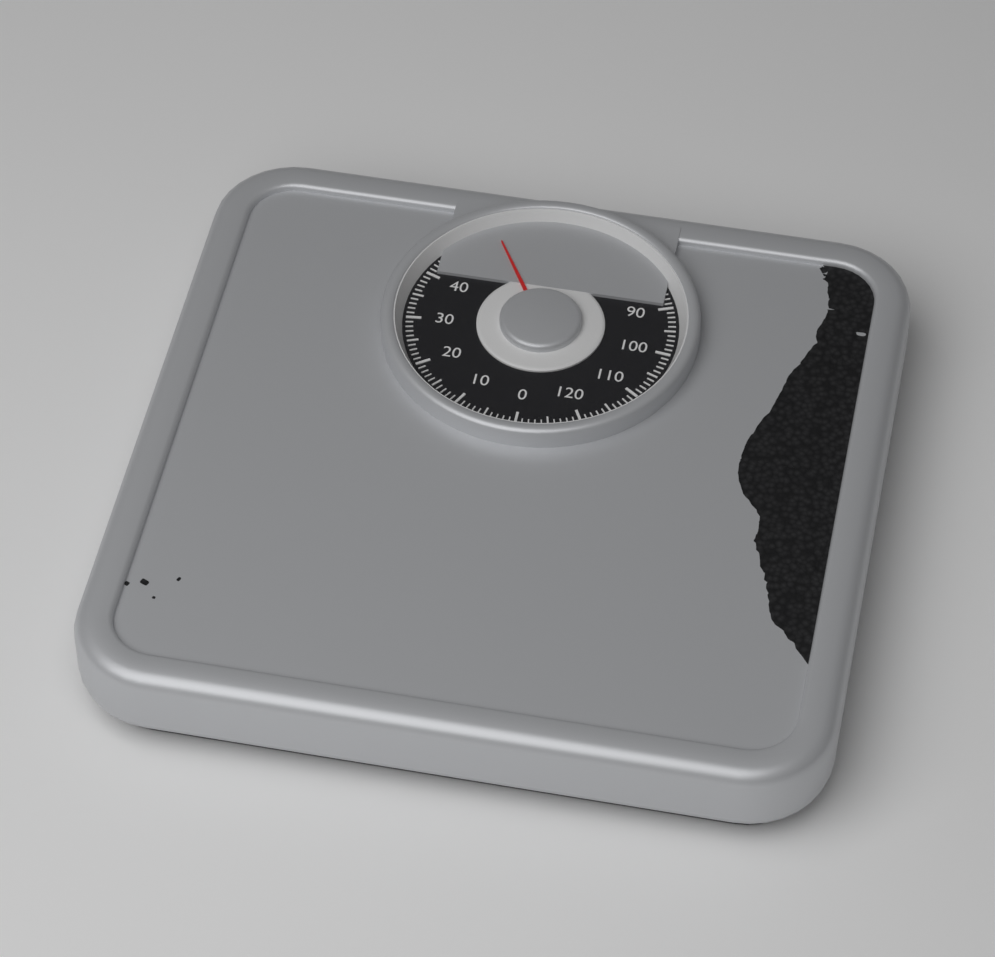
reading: 54 kg
